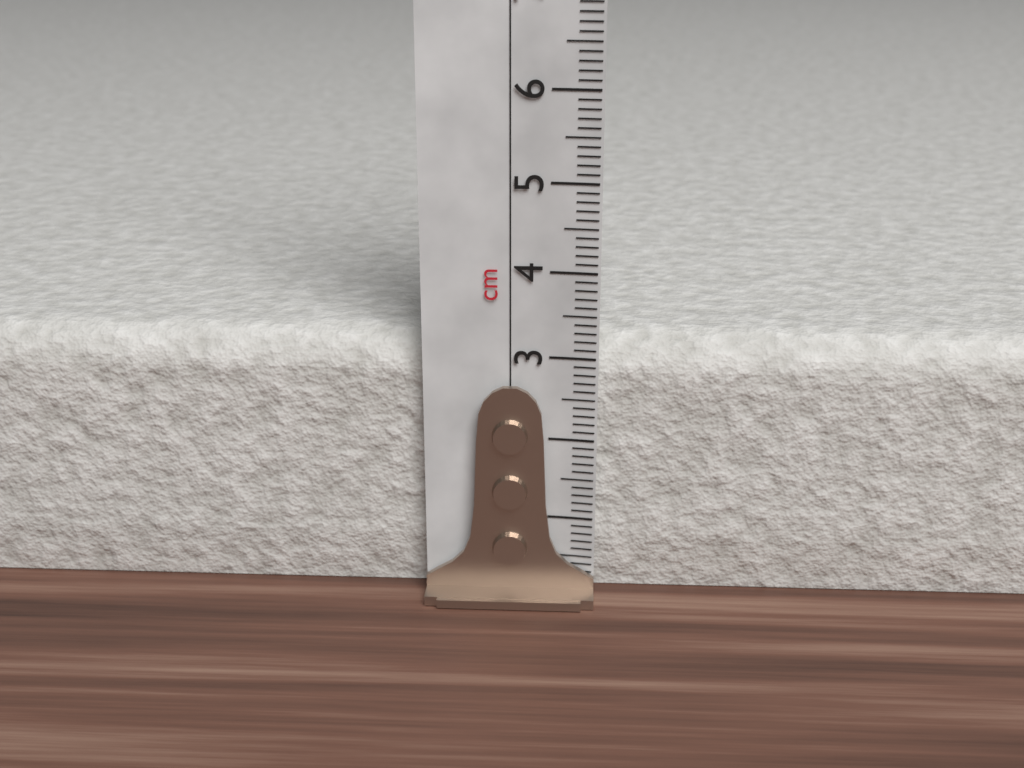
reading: 3.2 cm
